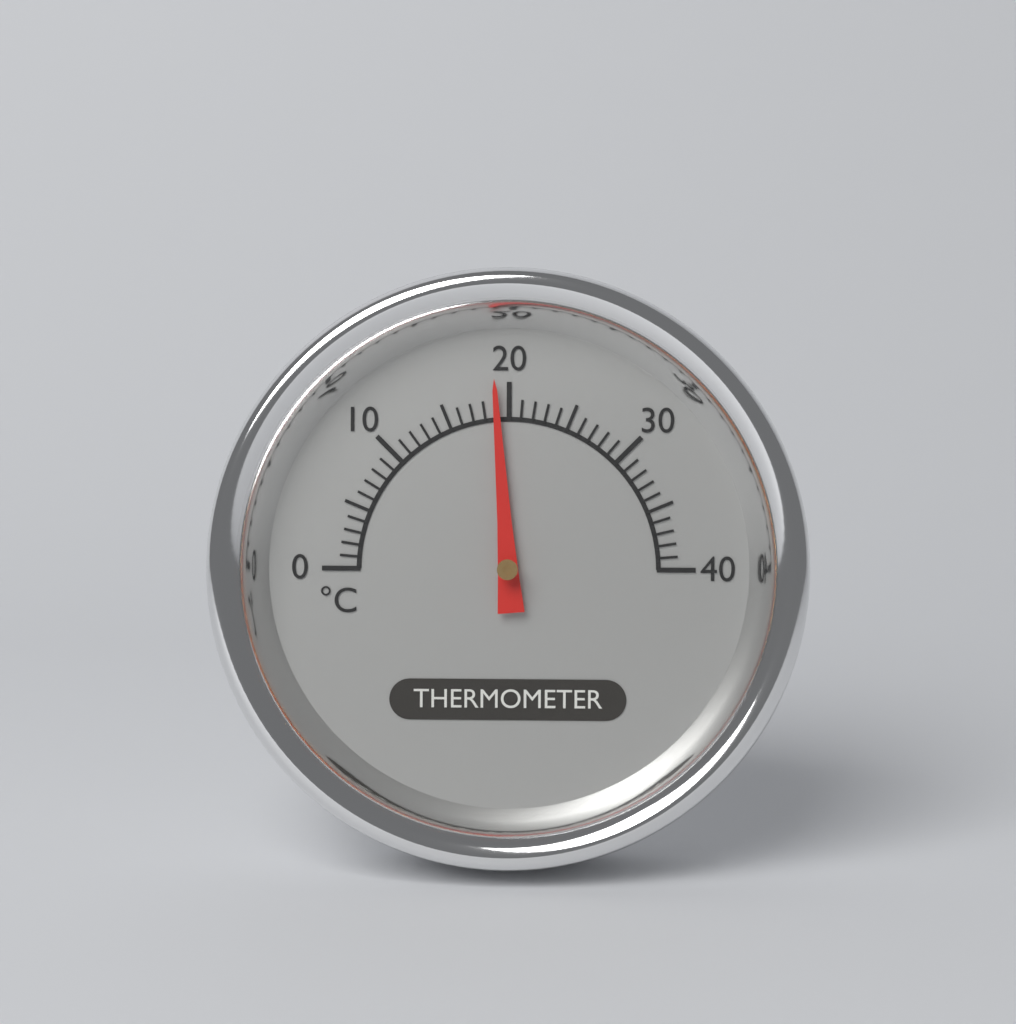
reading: 19 °C
